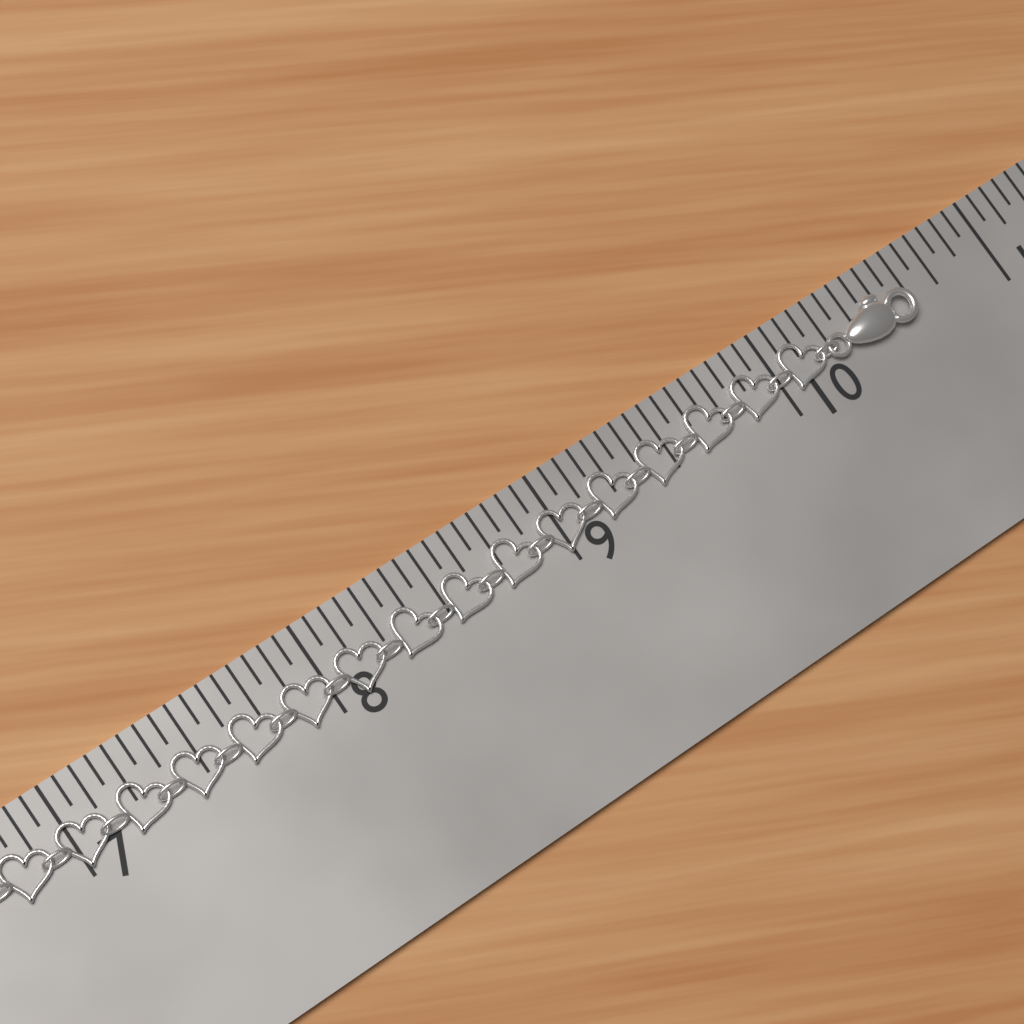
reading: 10.6250 in
